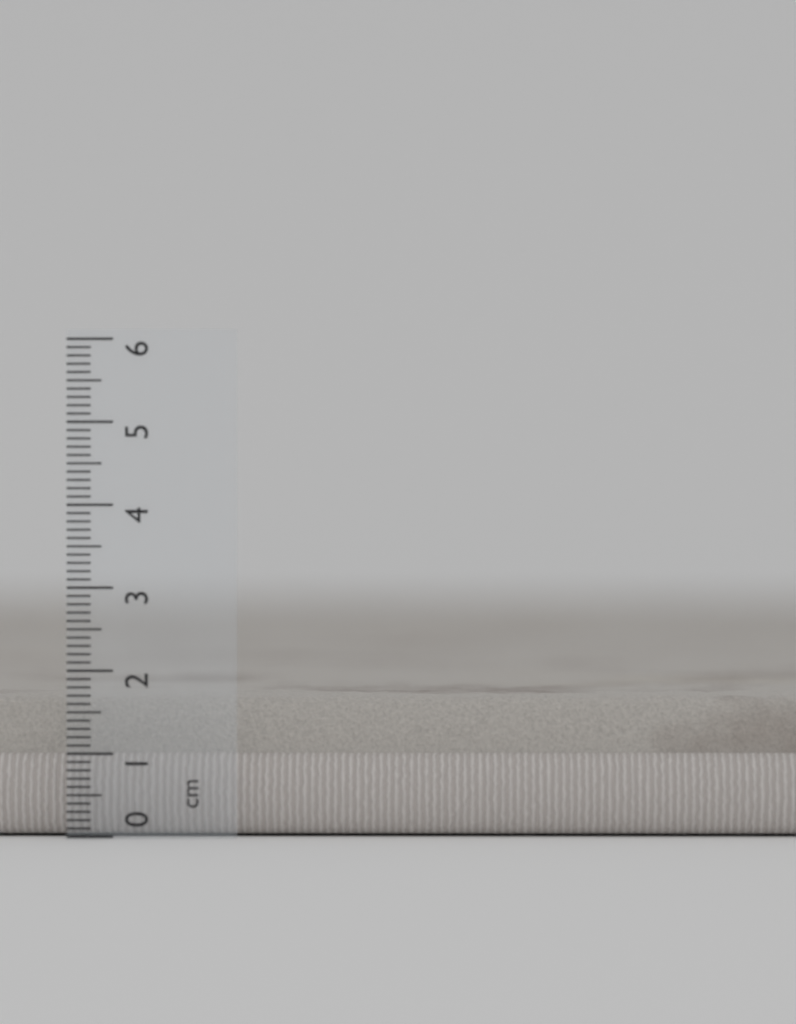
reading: 1.7 cm
